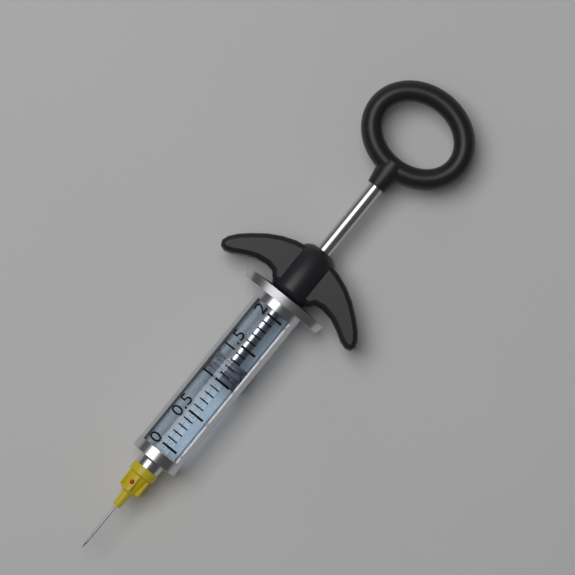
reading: 1.0 (no unit)
